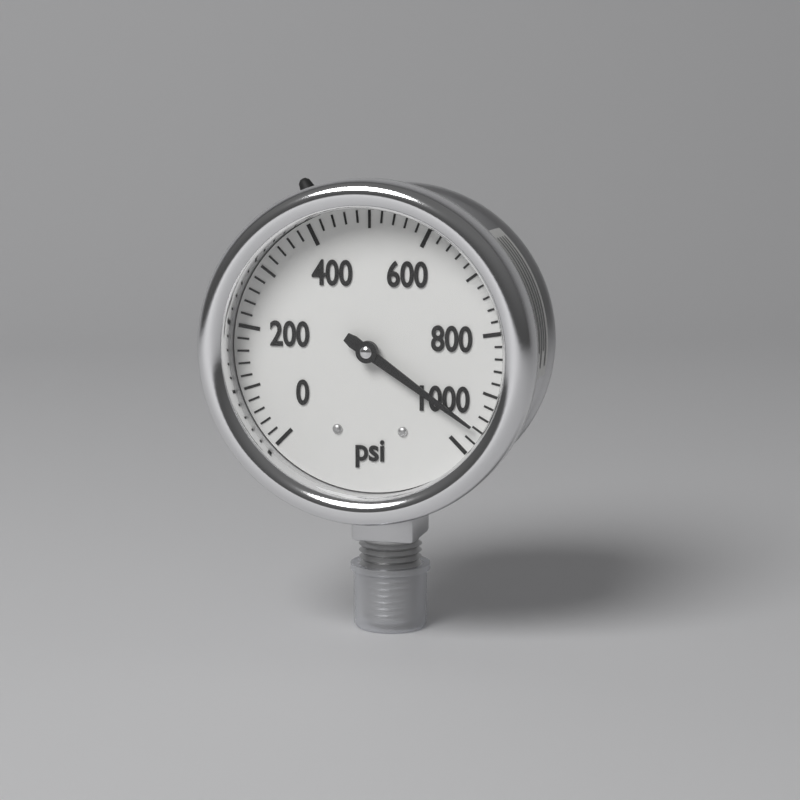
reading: 960 psi
